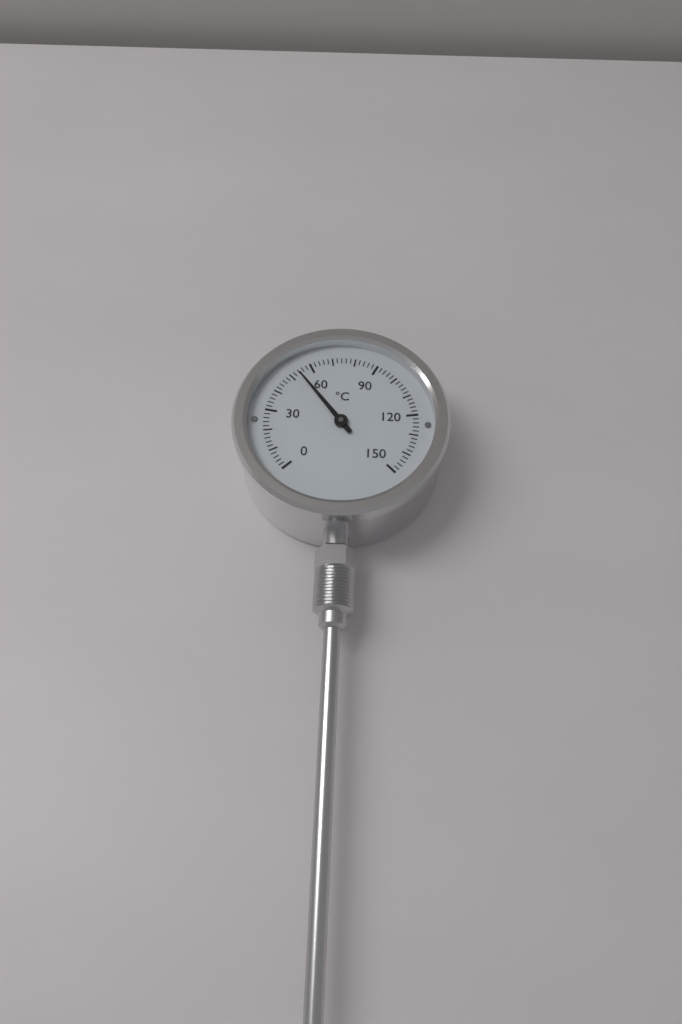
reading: 54 °C
